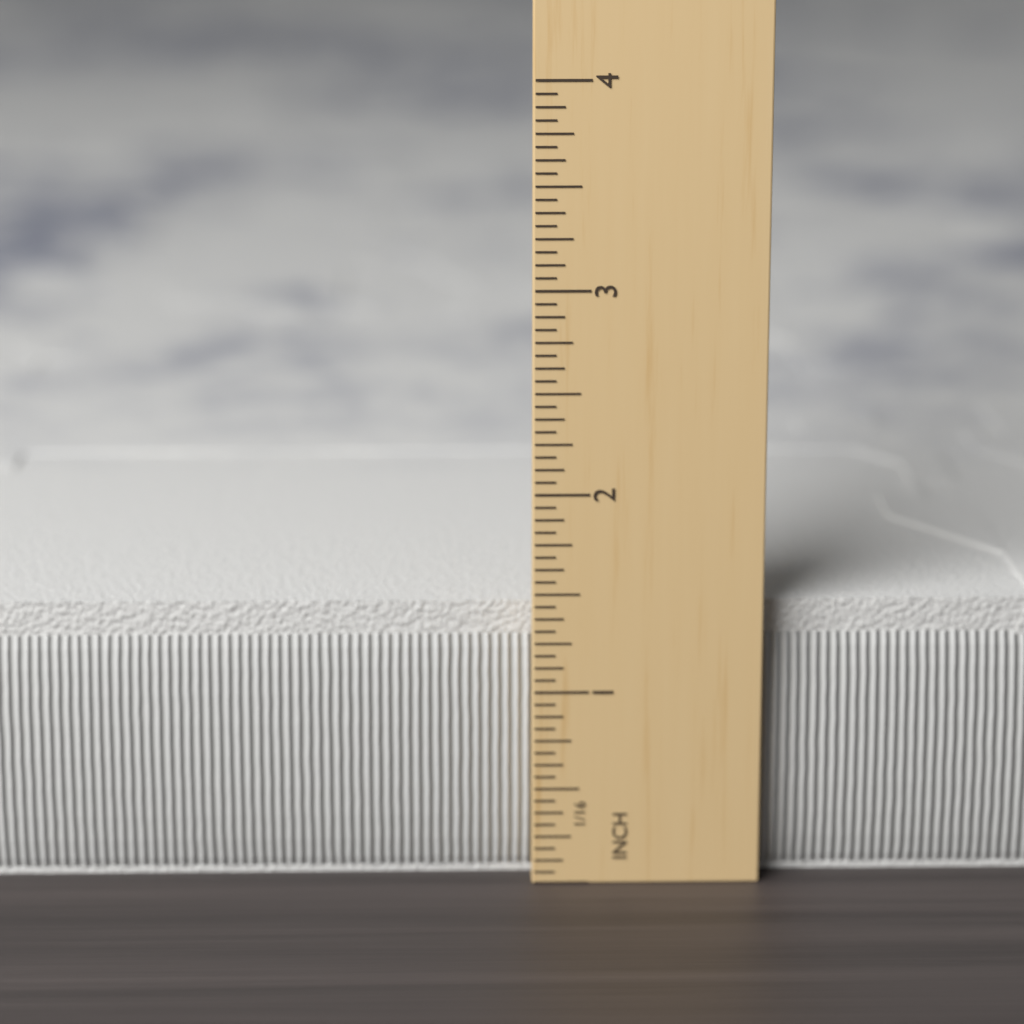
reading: 1.4375 in
